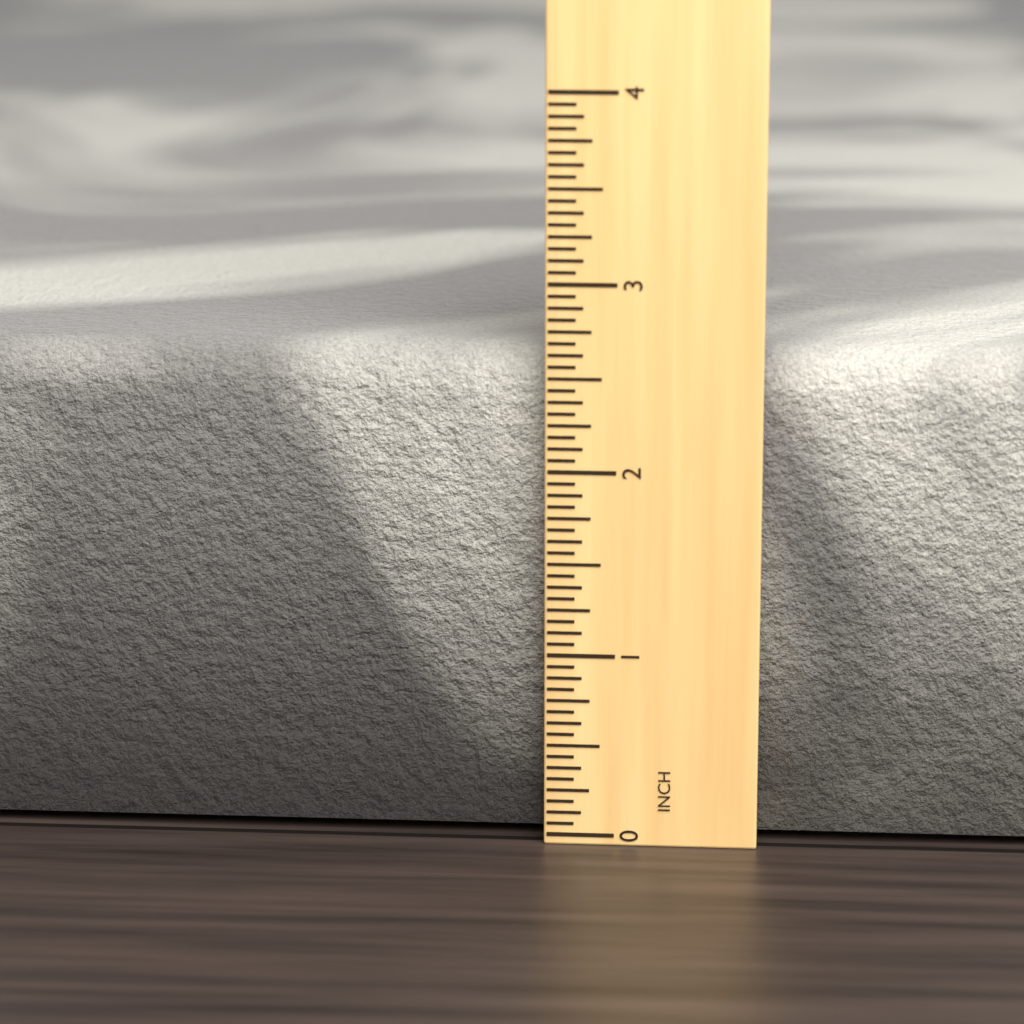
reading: 2.6250 in
